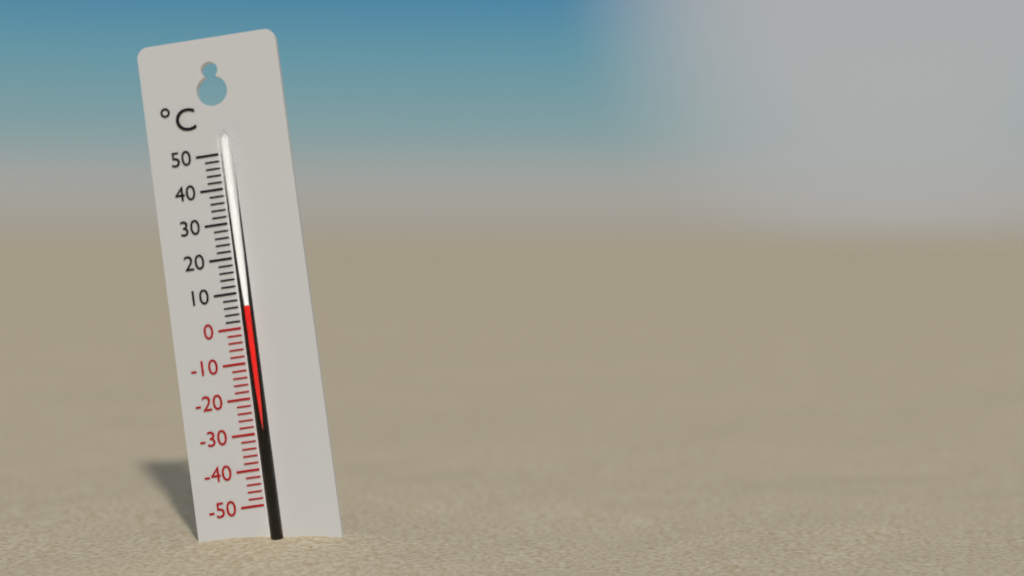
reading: 6 °C
